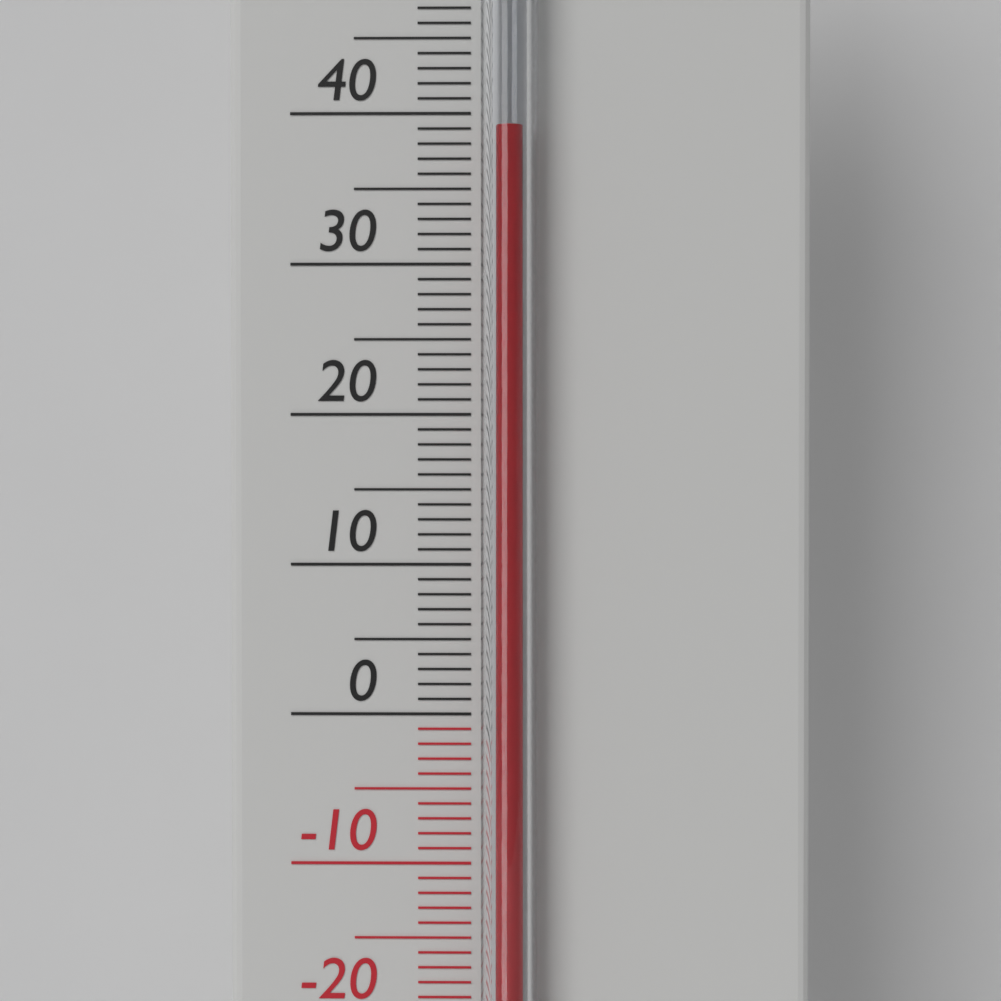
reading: 39 °C
